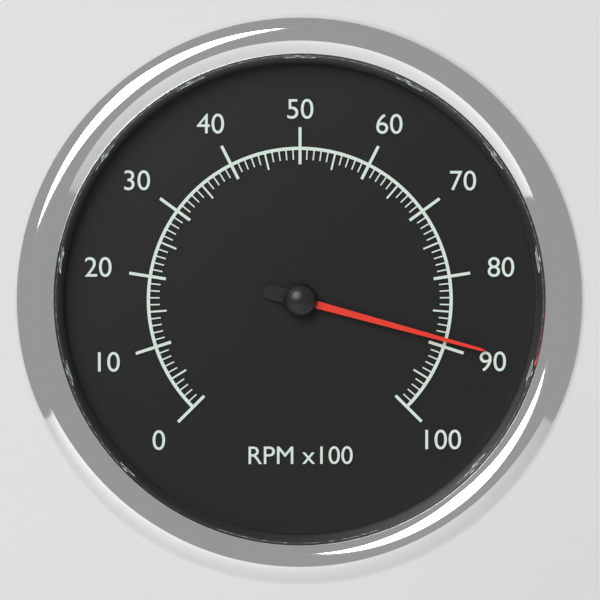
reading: 89 RPM x100
